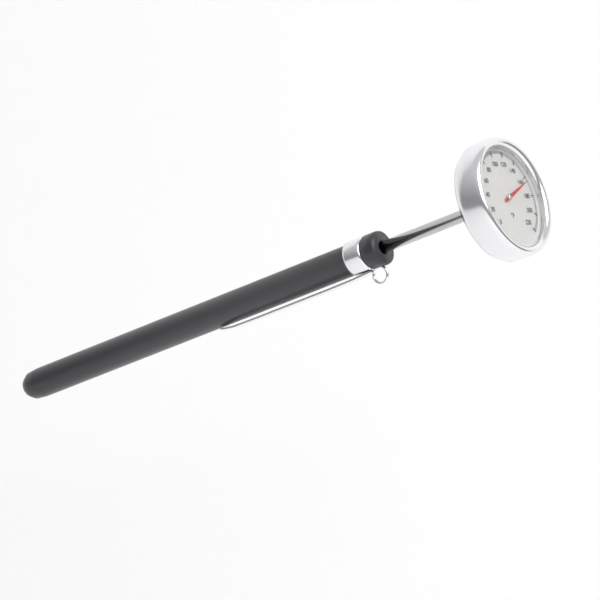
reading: 164 °F
